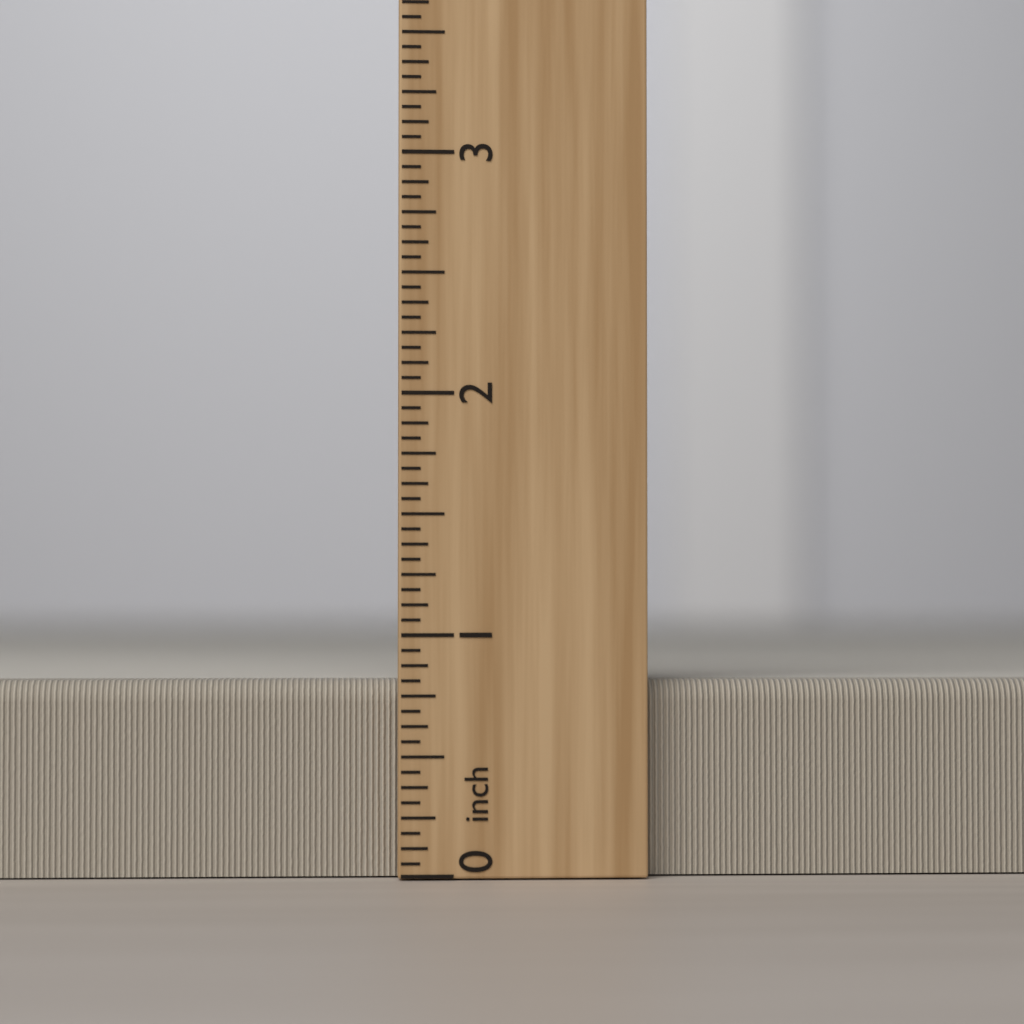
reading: 0.8125 inch
